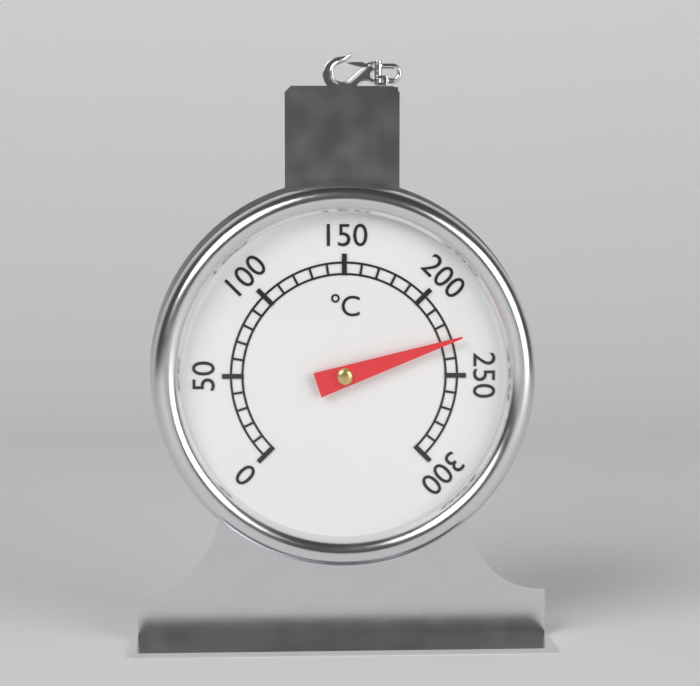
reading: 230 °C
